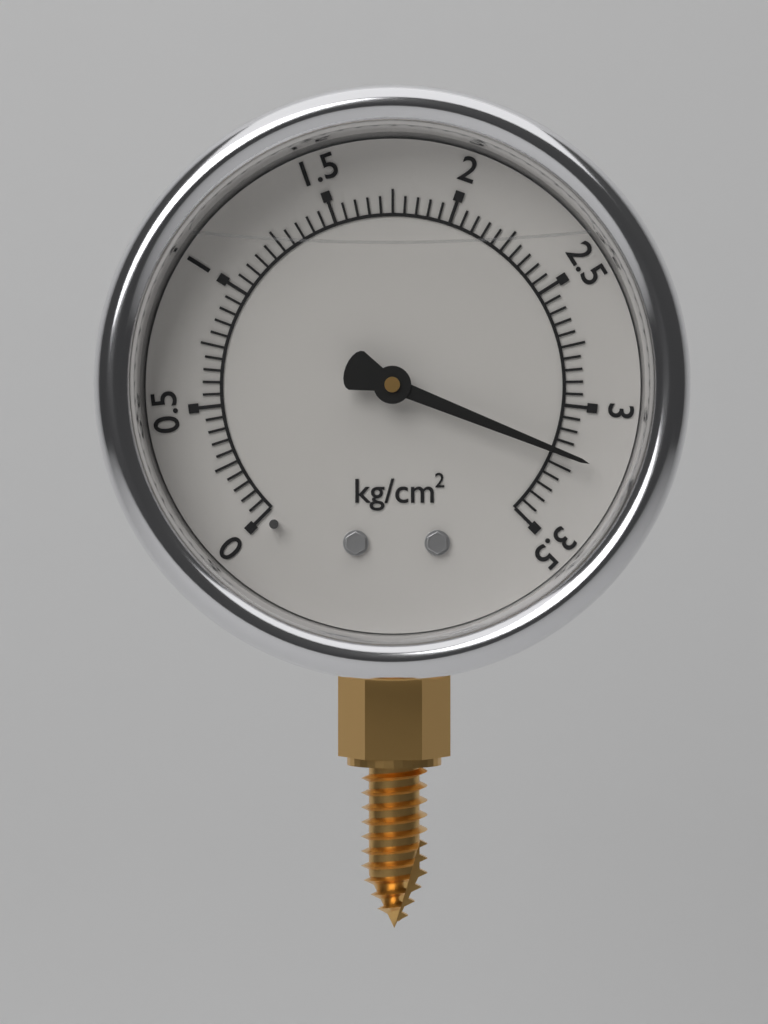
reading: 3.20 kg/cm²
